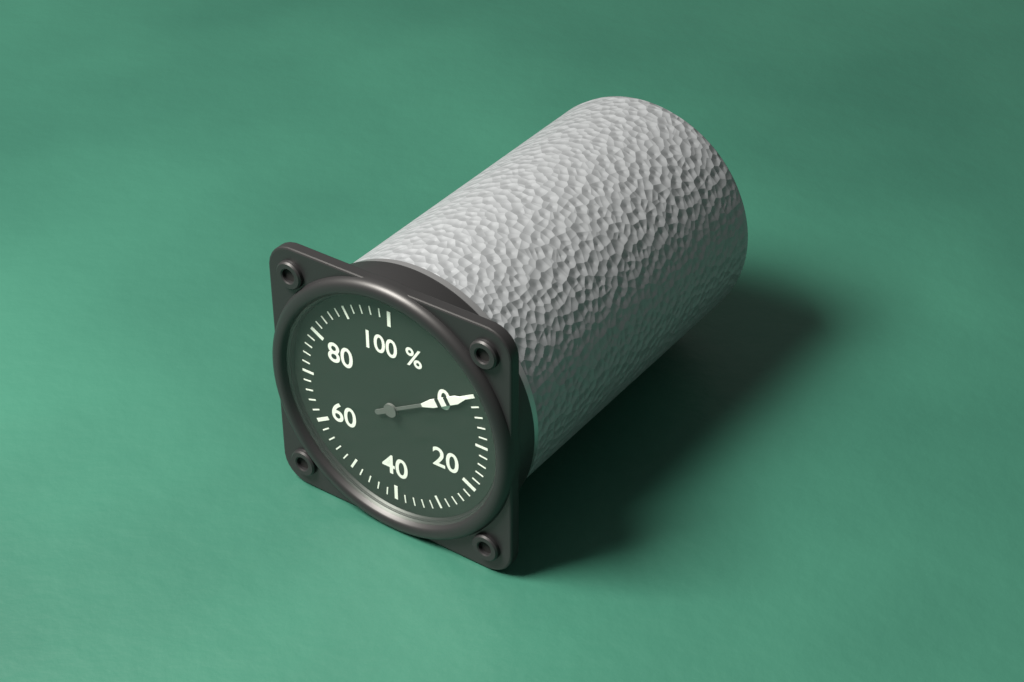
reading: 0 %
